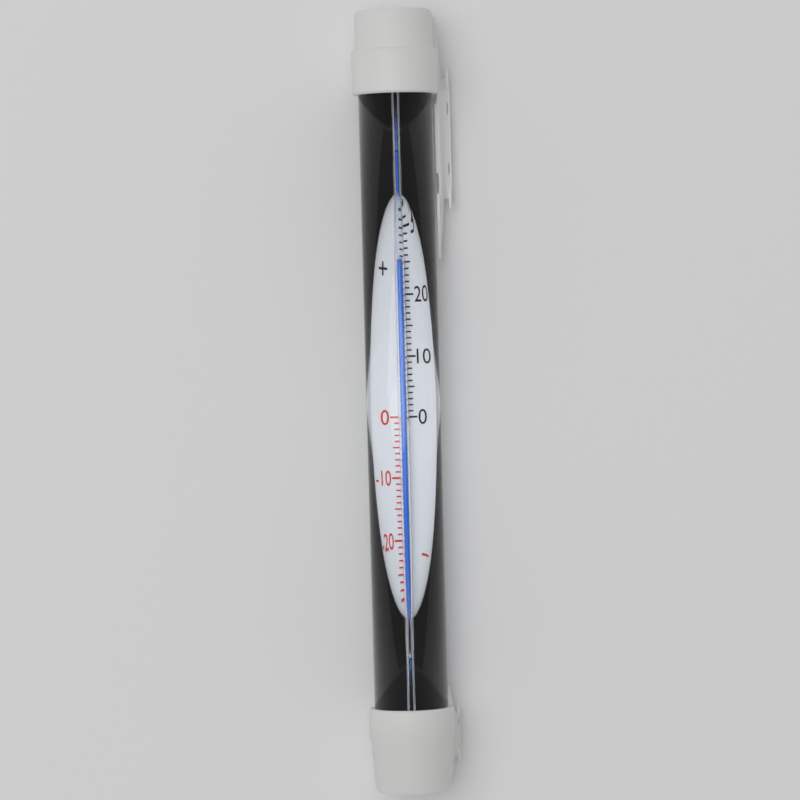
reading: 26 °C
